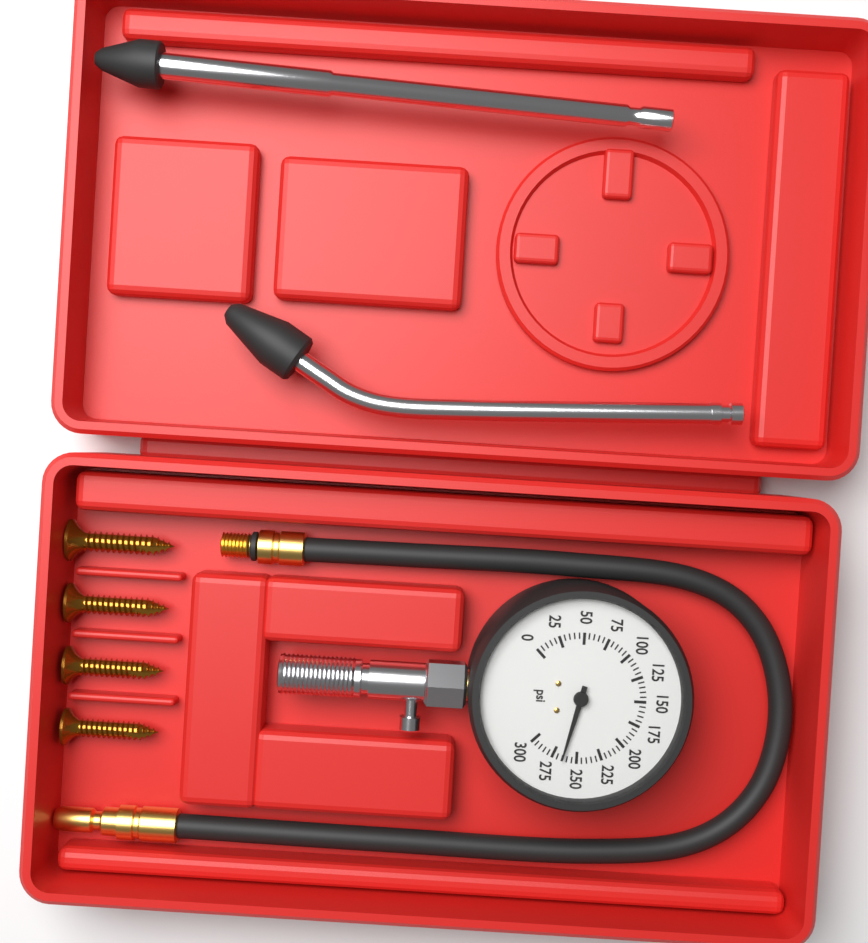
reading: 265 psi
